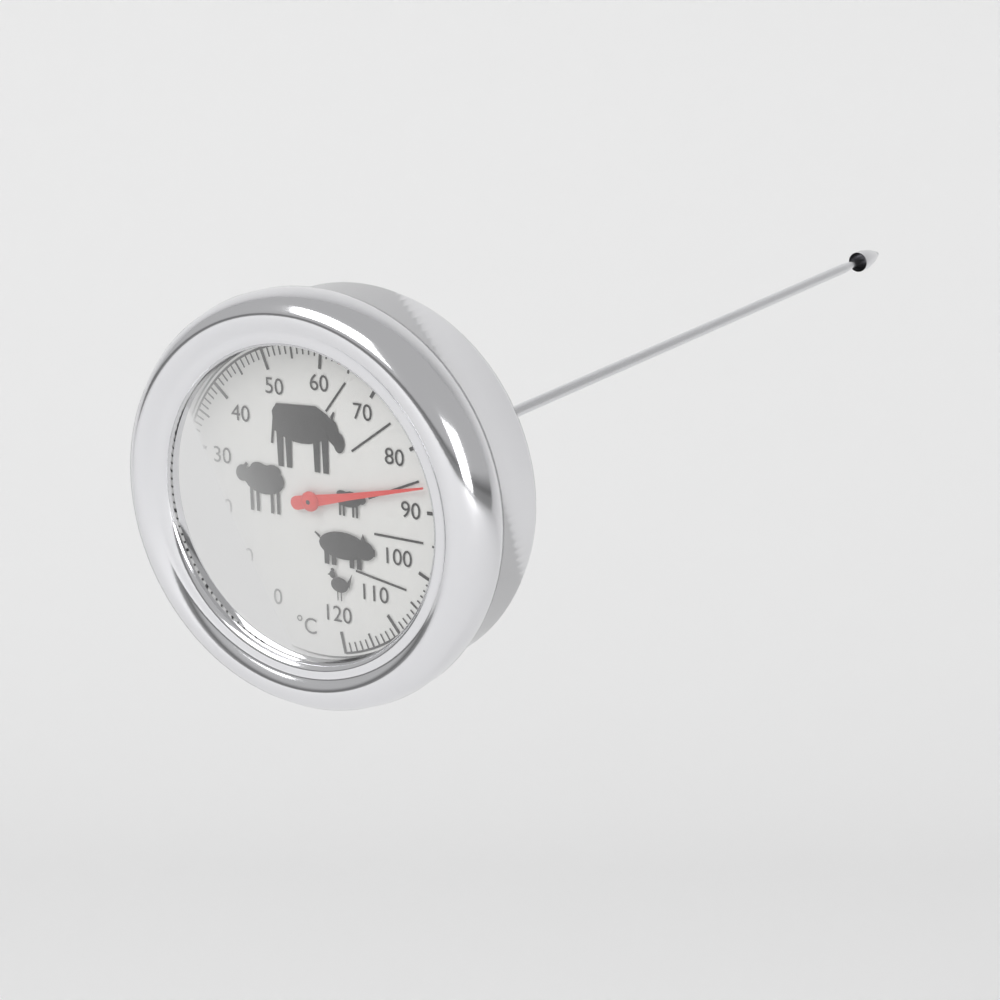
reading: 86 °C
